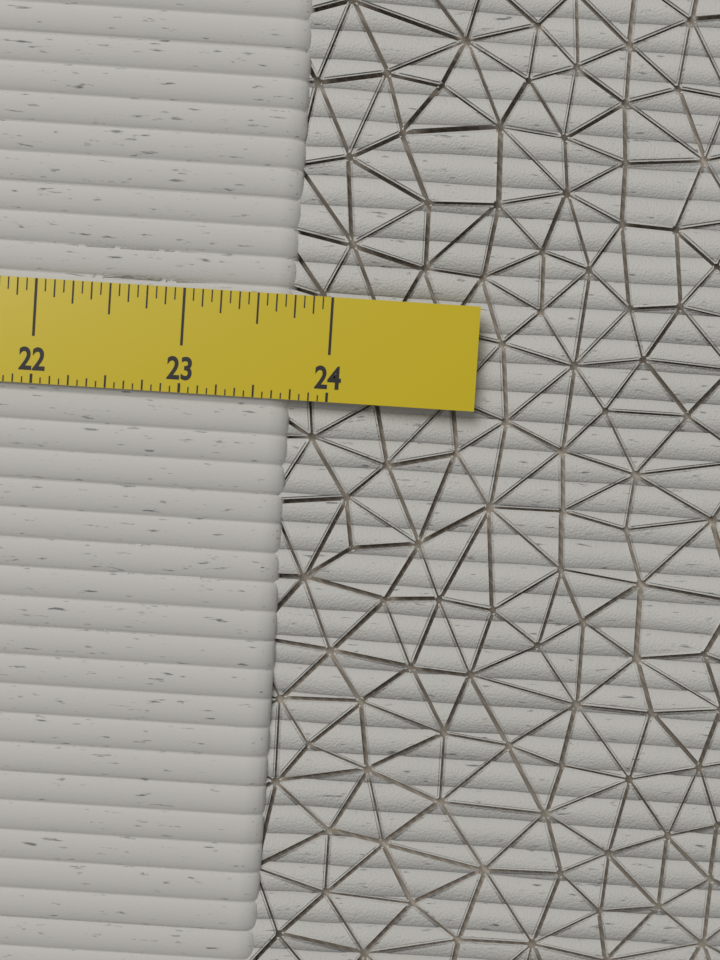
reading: 23.7500 in
